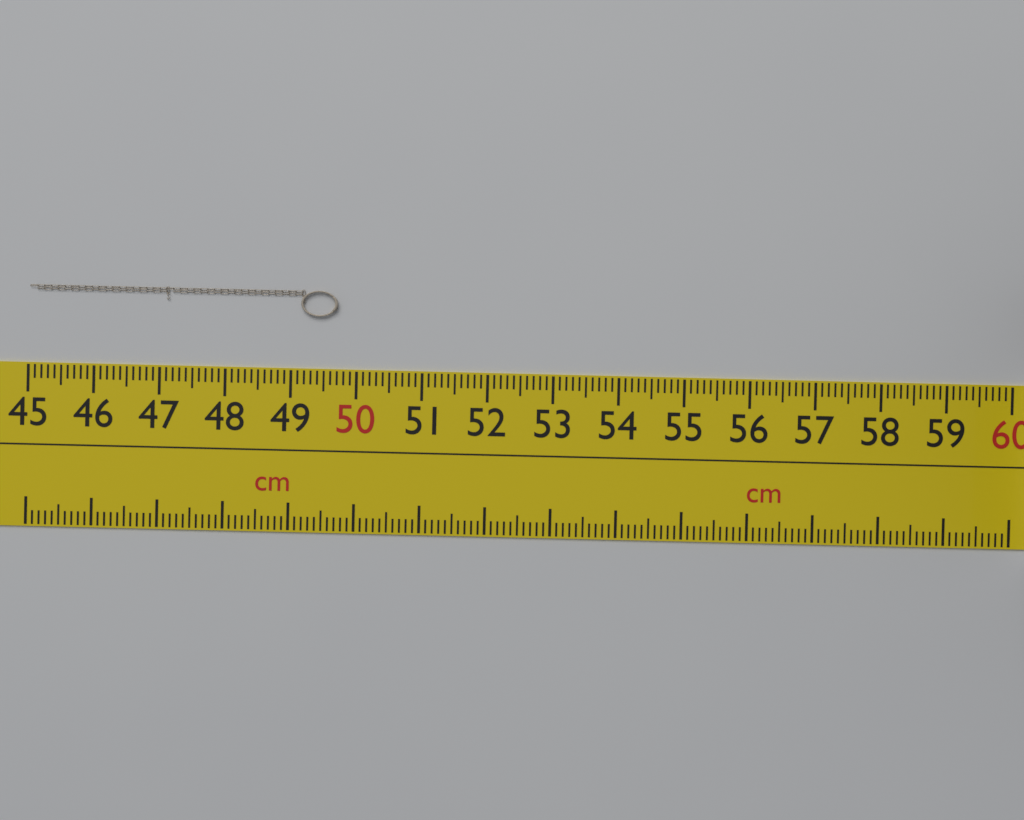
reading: 49.7 cm
